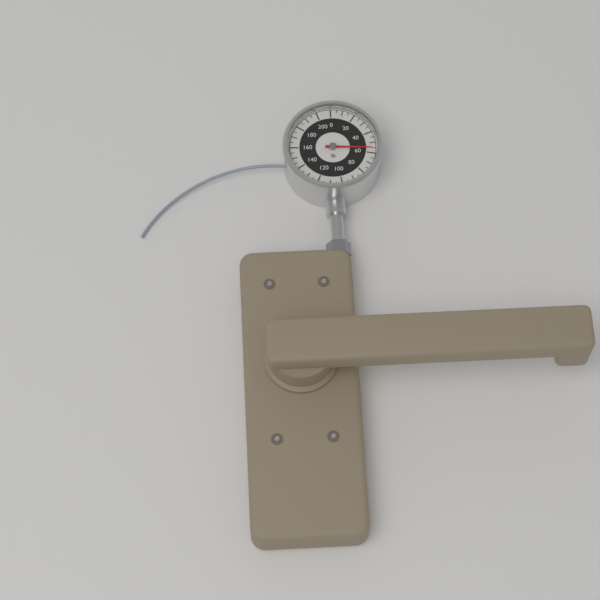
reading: 55 lb
